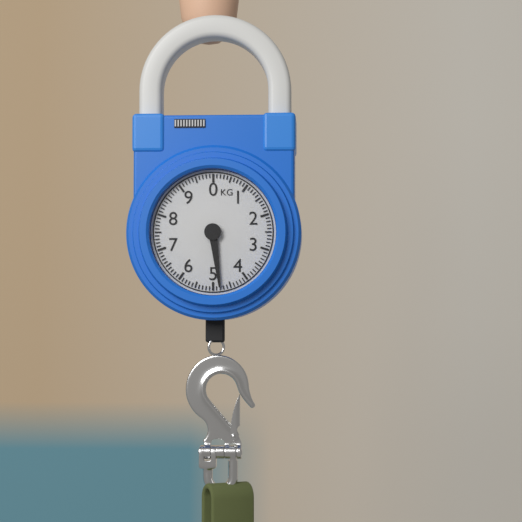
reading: 4.8 kg
